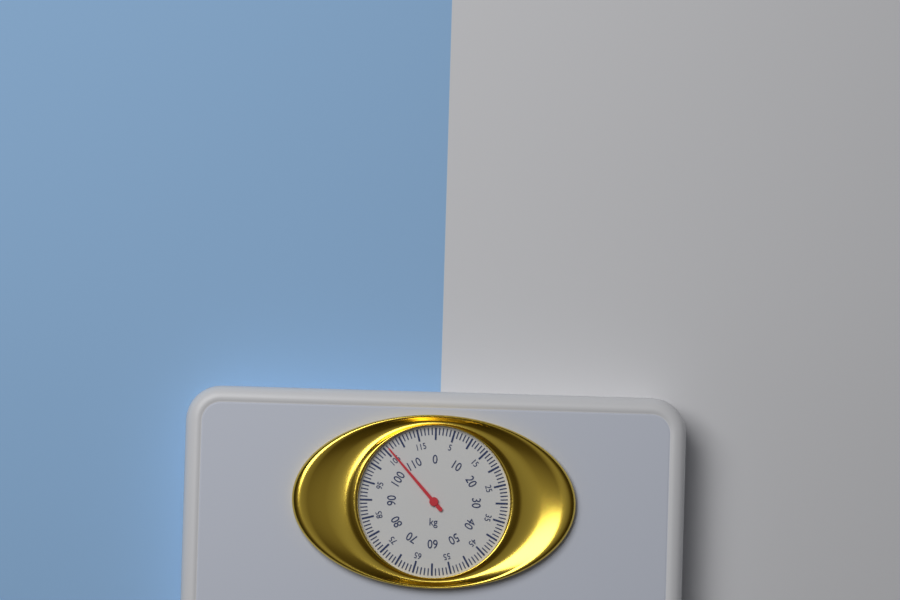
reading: 106 kg
